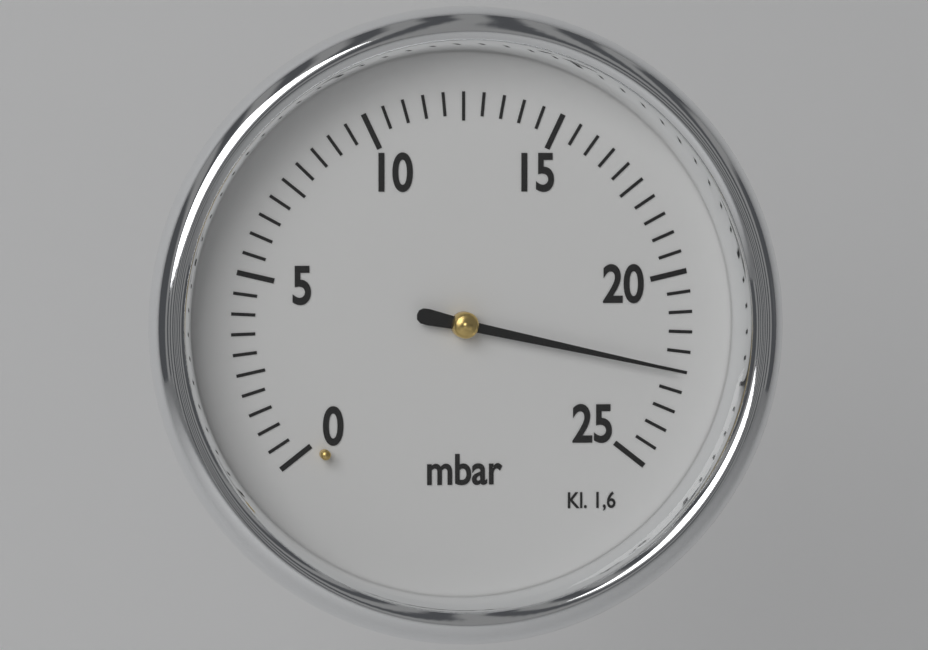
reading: 22.5 mbar
